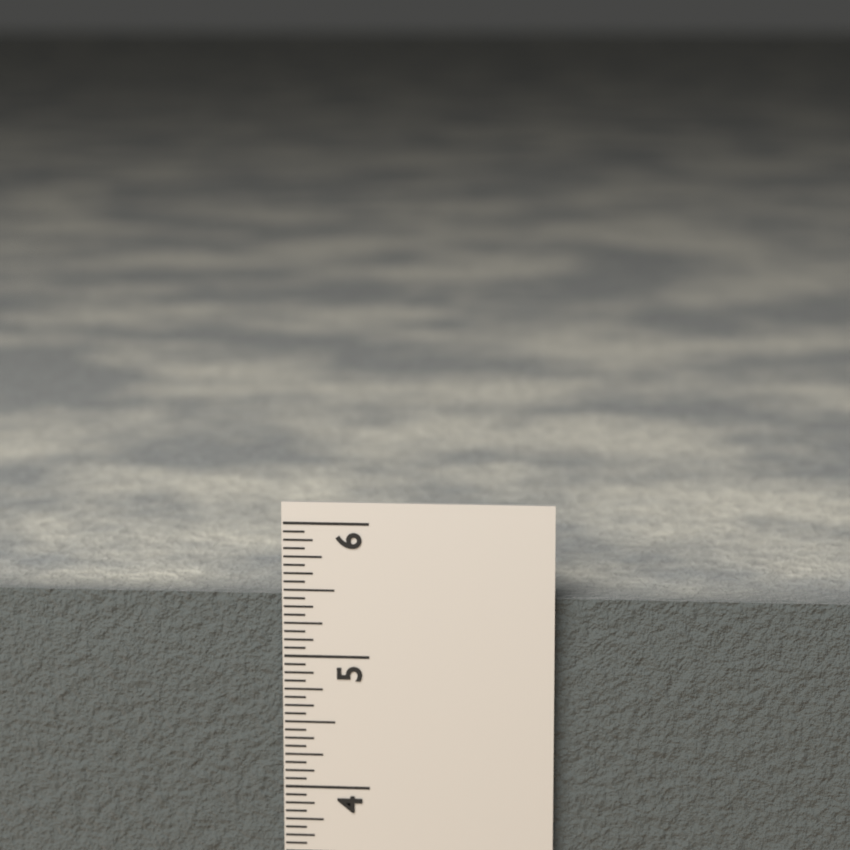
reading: 5.4375 in
